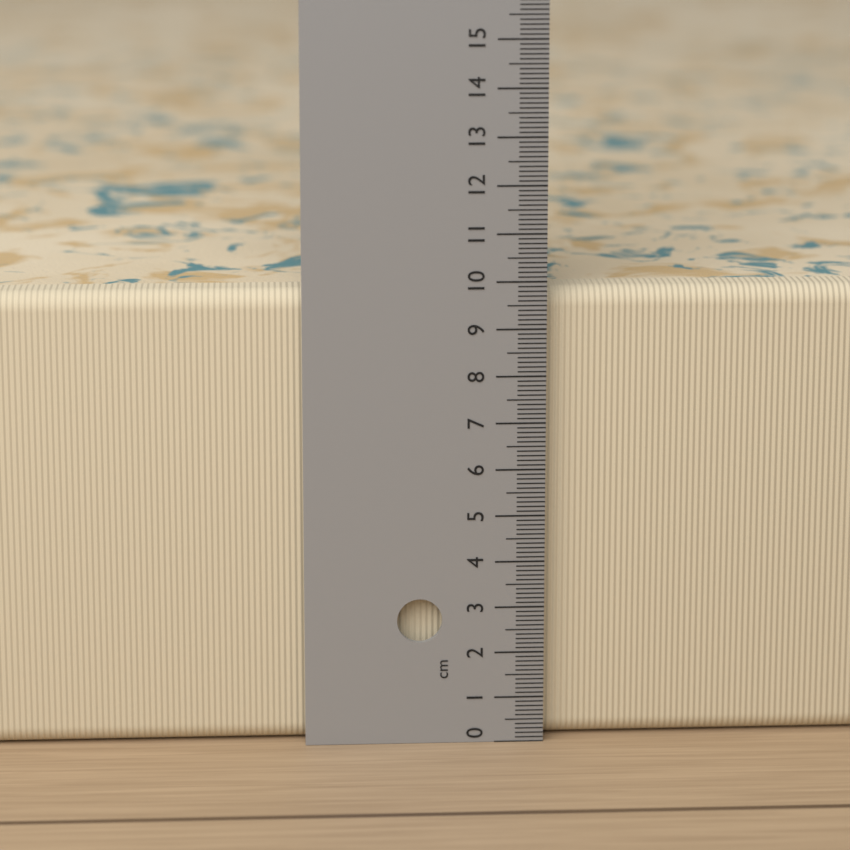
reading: 9.8 cm
